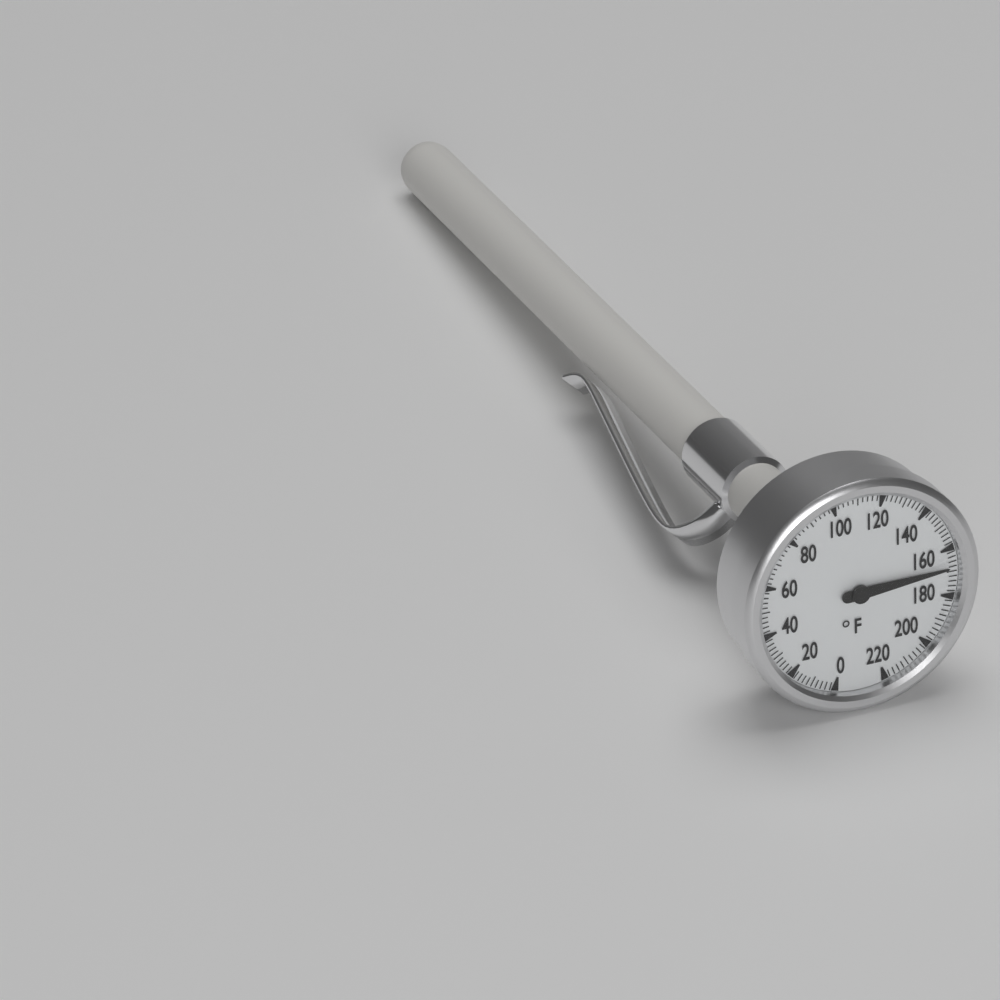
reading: 168 °F
